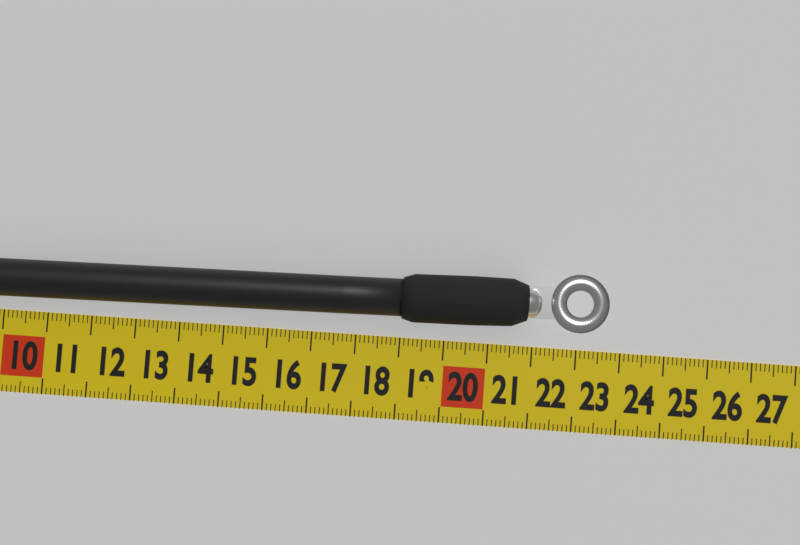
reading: 23.6 cm
